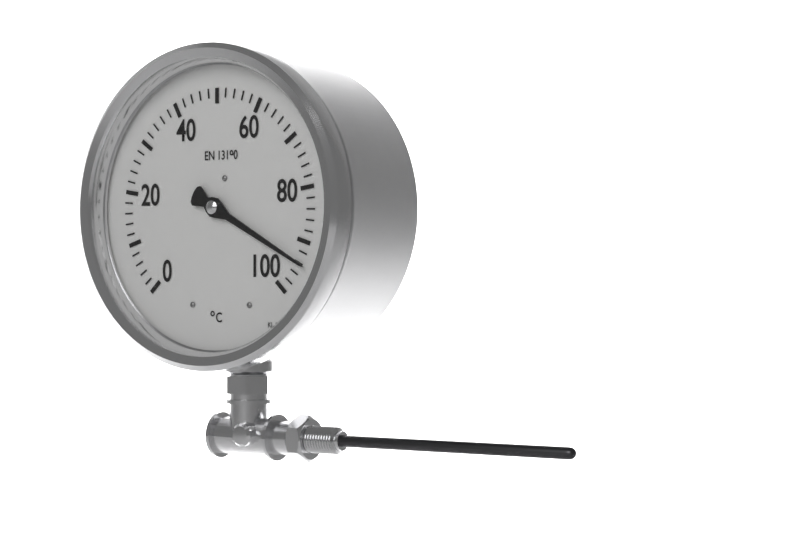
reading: 94 °C
